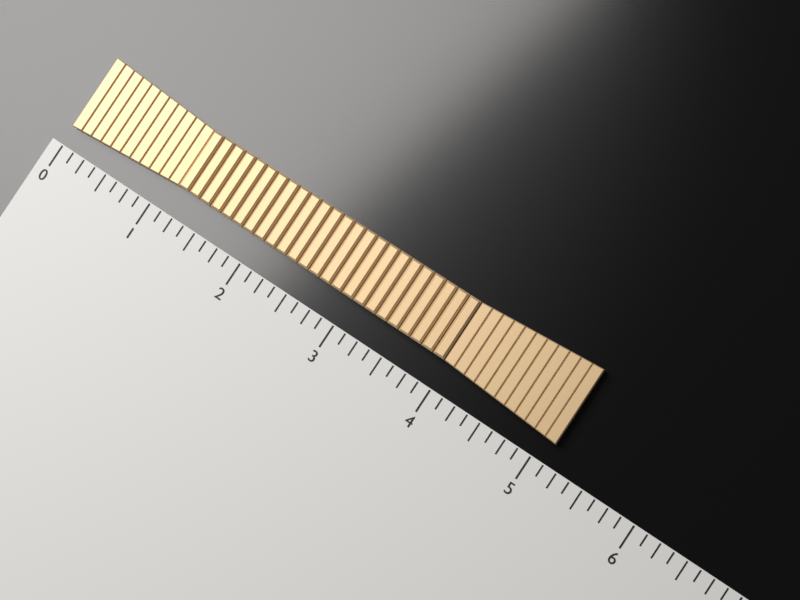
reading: 5.125 (no unit)
